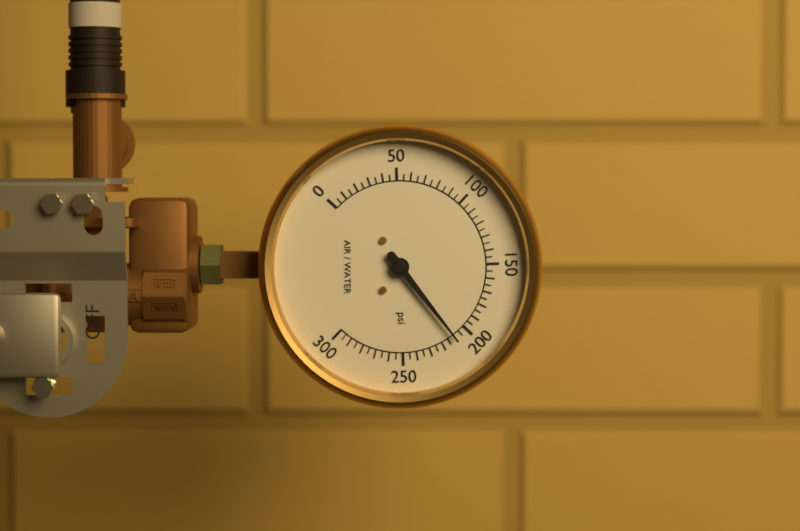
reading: 210 psi
